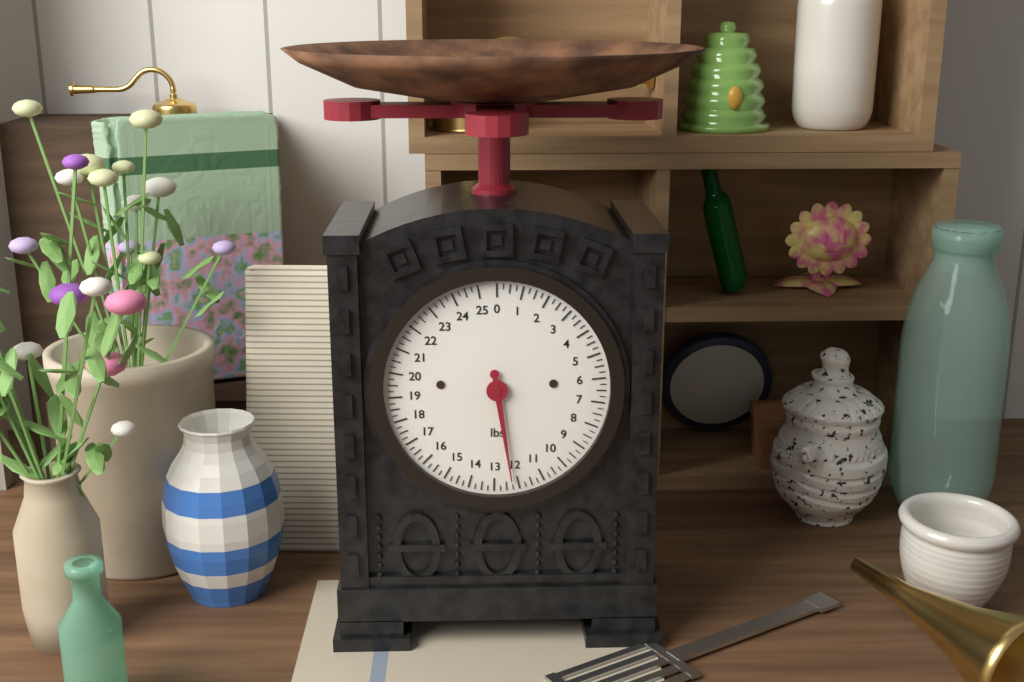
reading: 12.25 lbs
